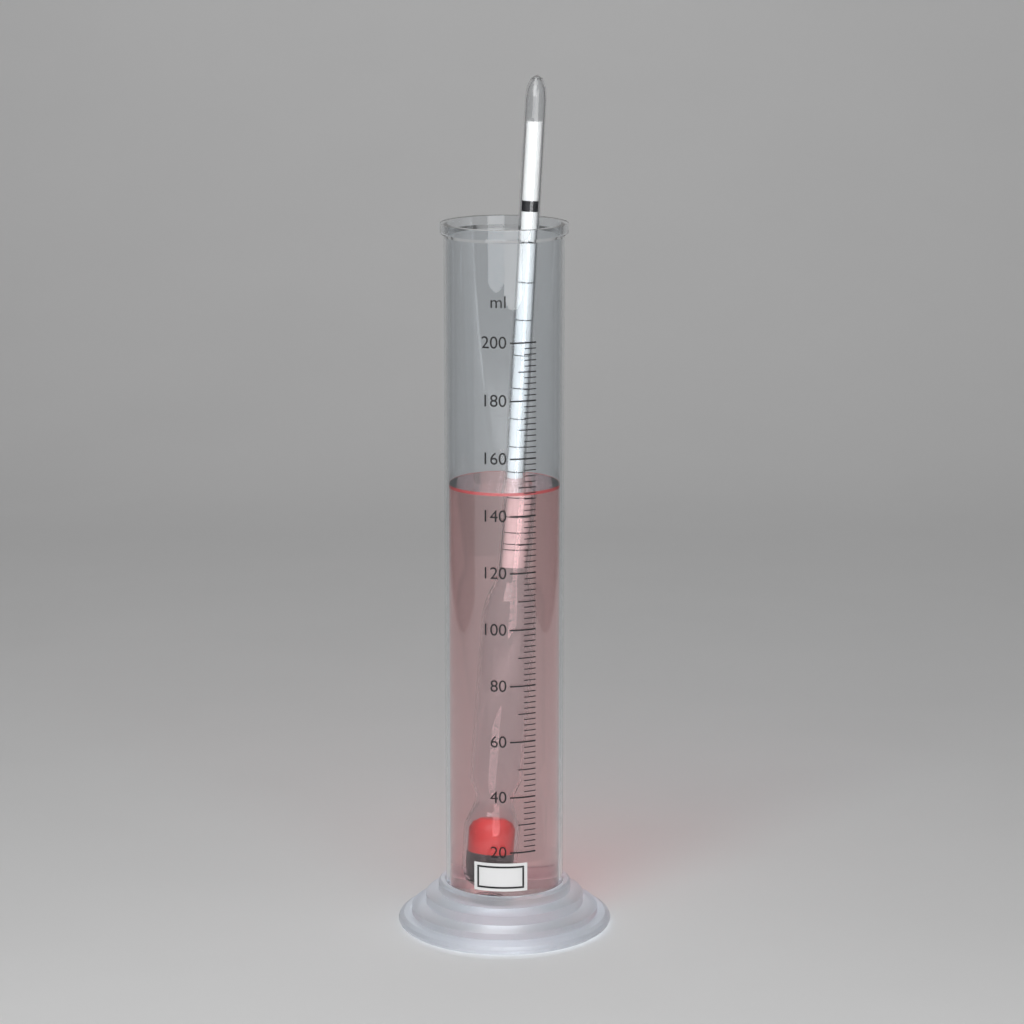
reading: 148 ml
